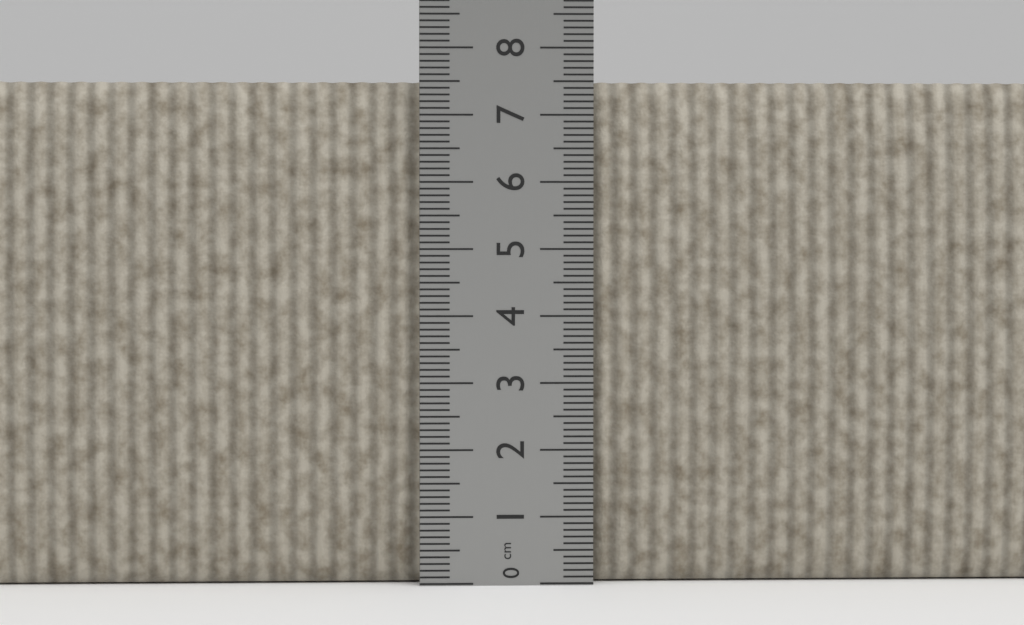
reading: 7.5 cm
